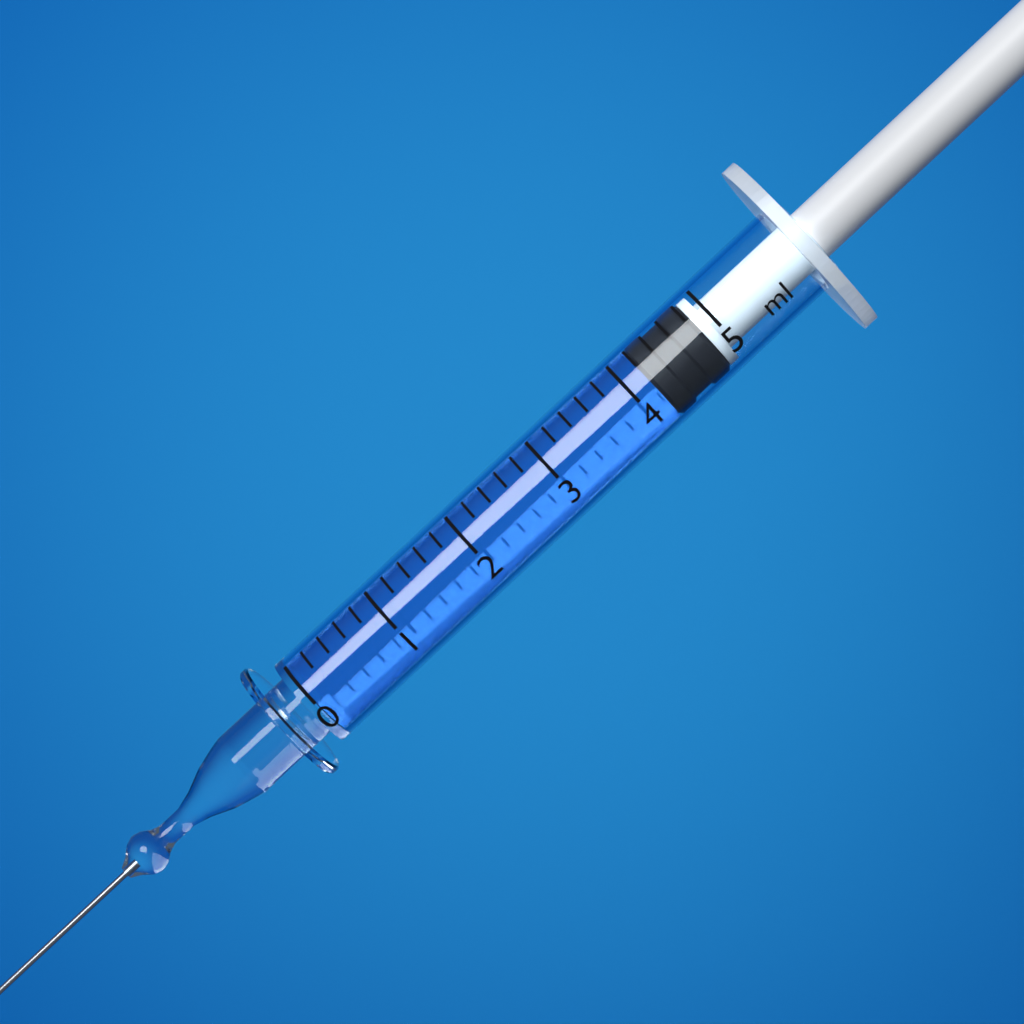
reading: 4.2 ml
